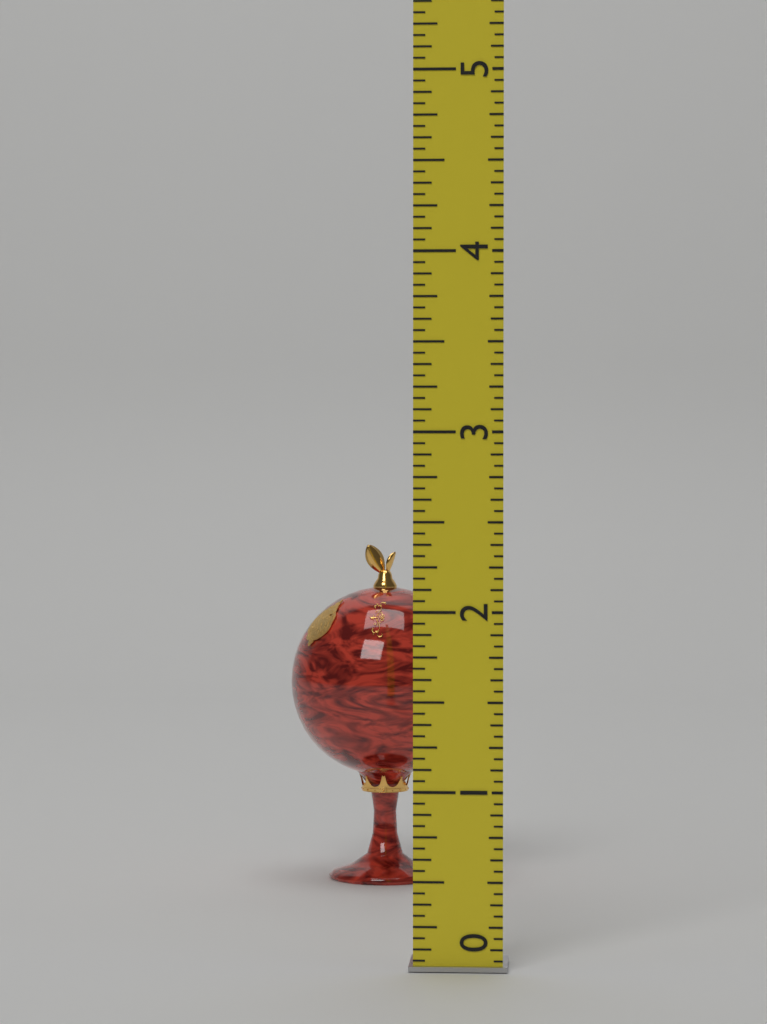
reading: 2.2500 (no unit)
